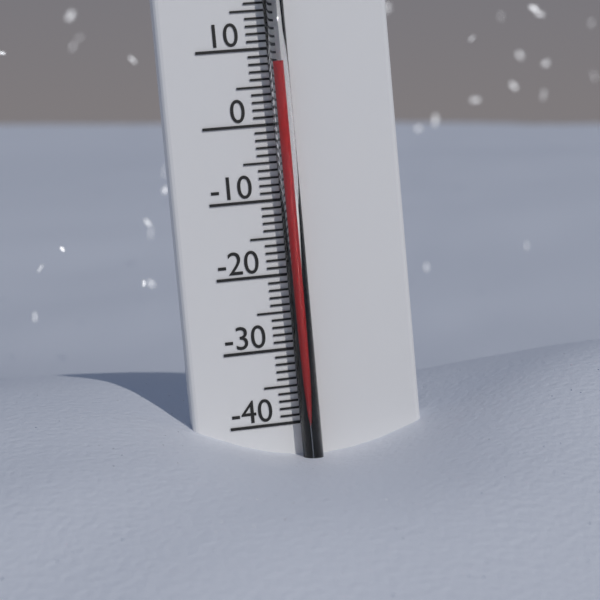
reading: 8 °C
